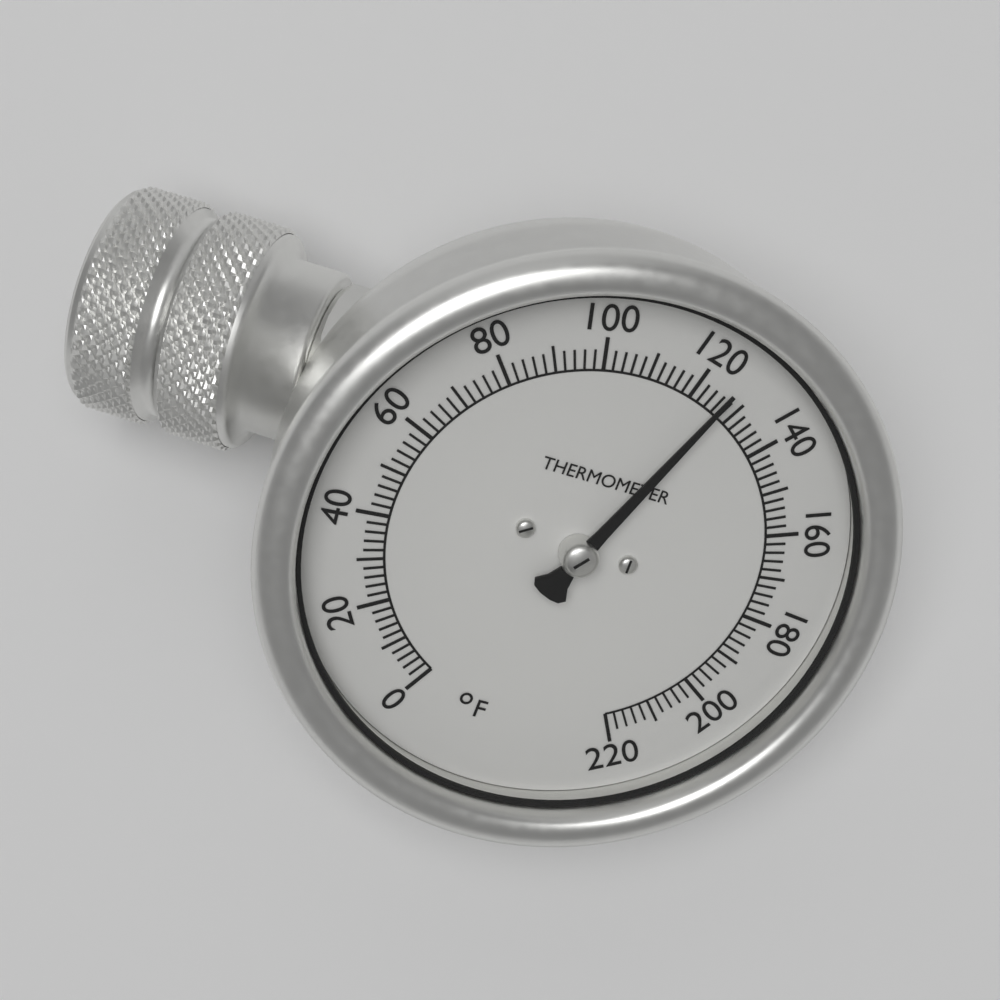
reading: 126 °F
